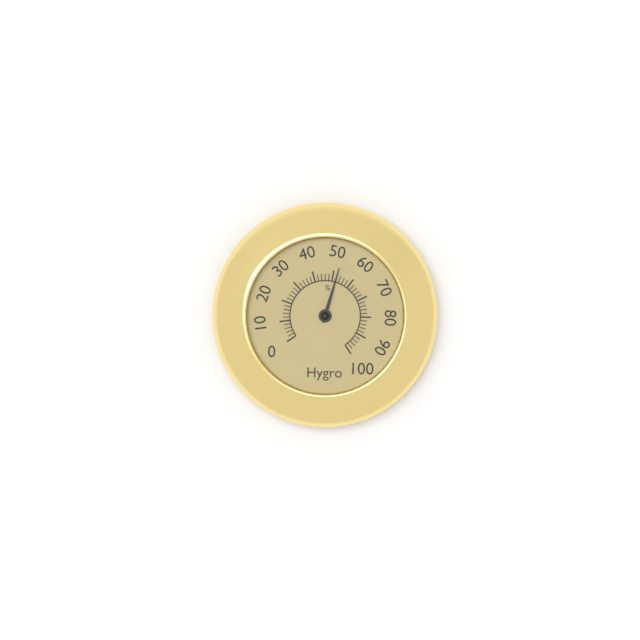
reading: 52 %
